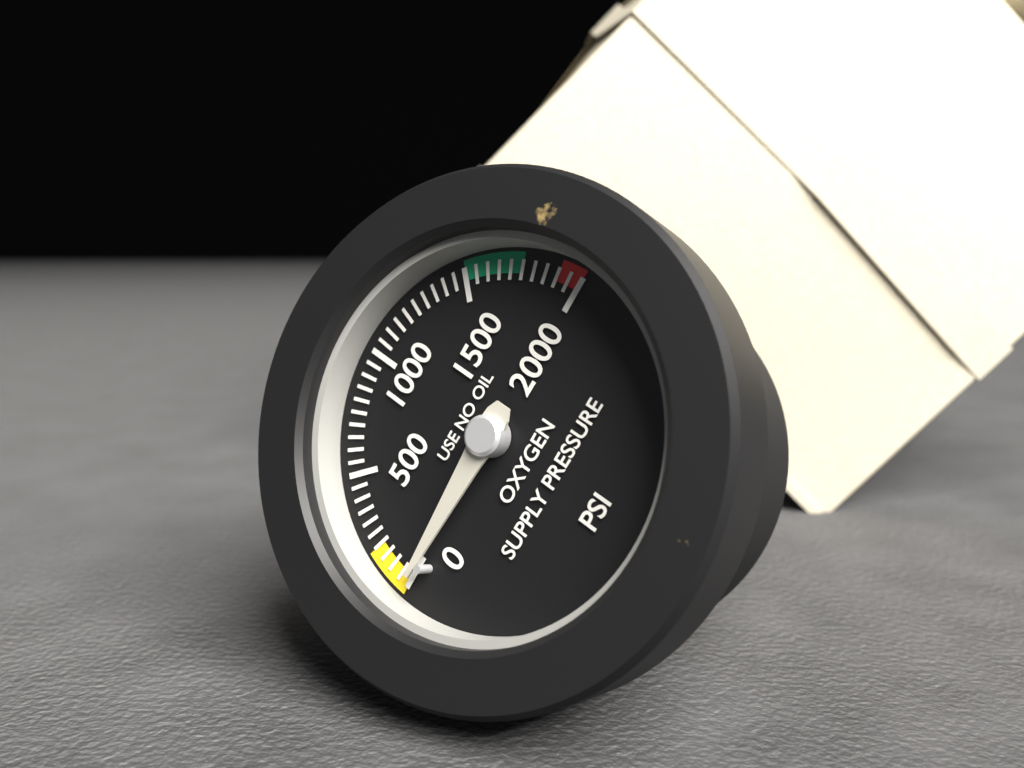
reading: 0 psi
